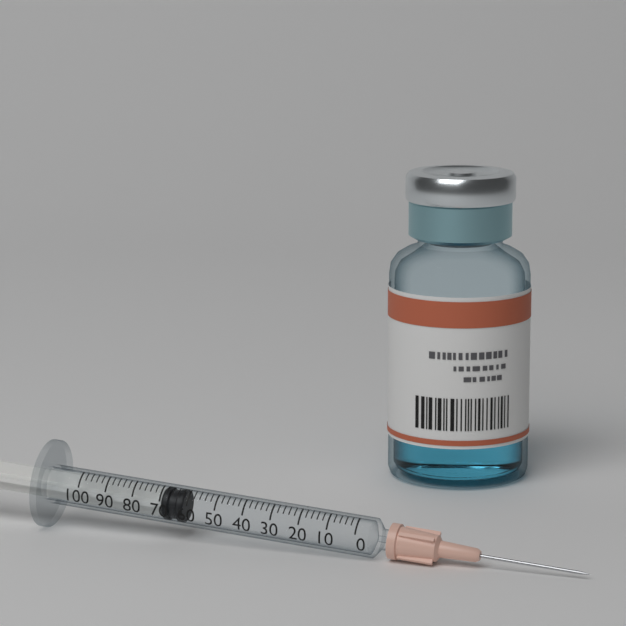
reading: 62 (no unit)
